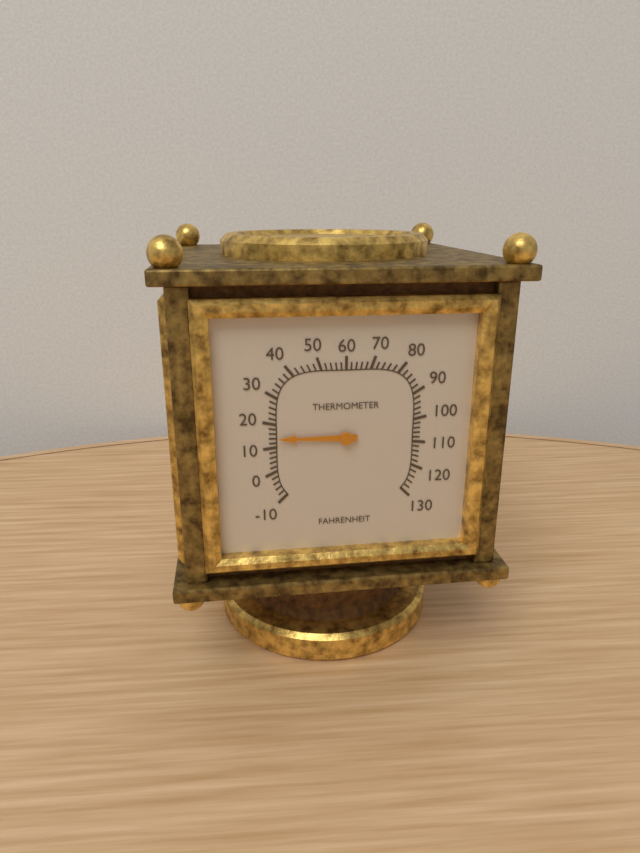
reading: 14 °F
